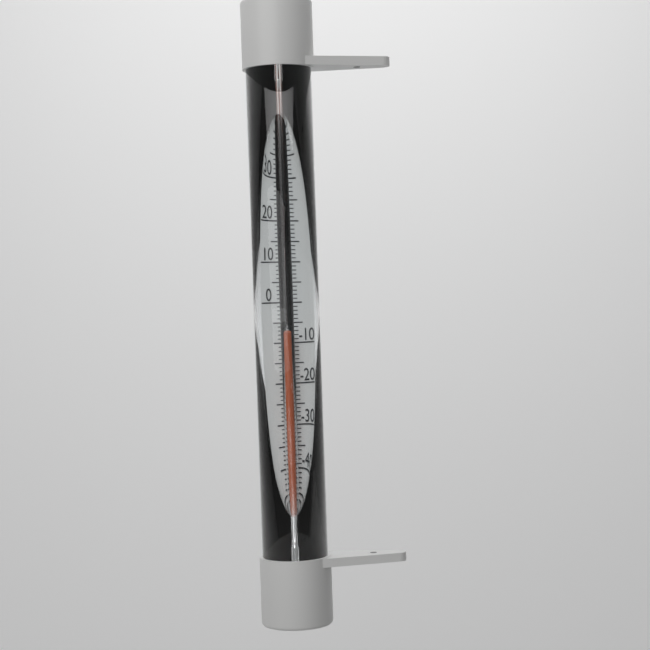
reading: -8 °C
